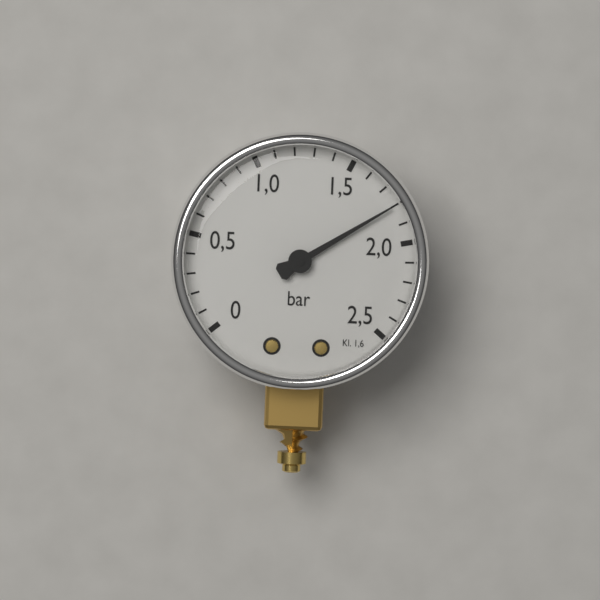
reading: 1.8 bar
